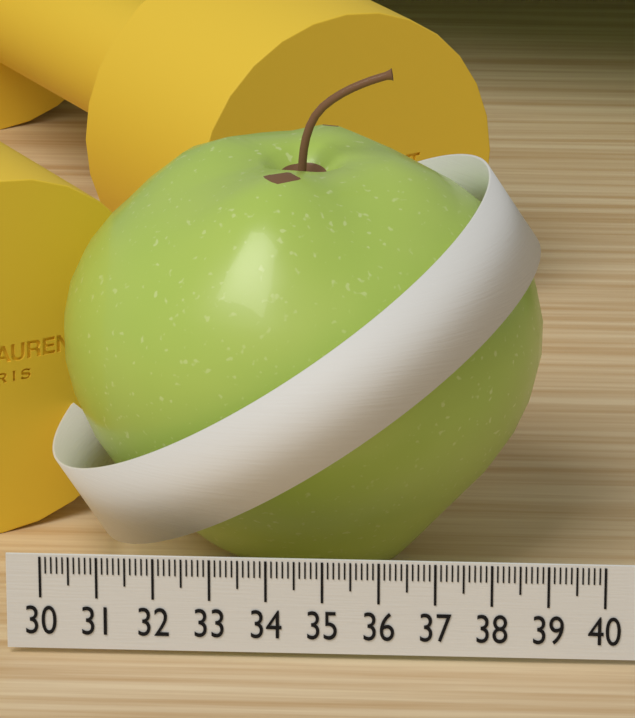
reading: 38.8 (no unit)
